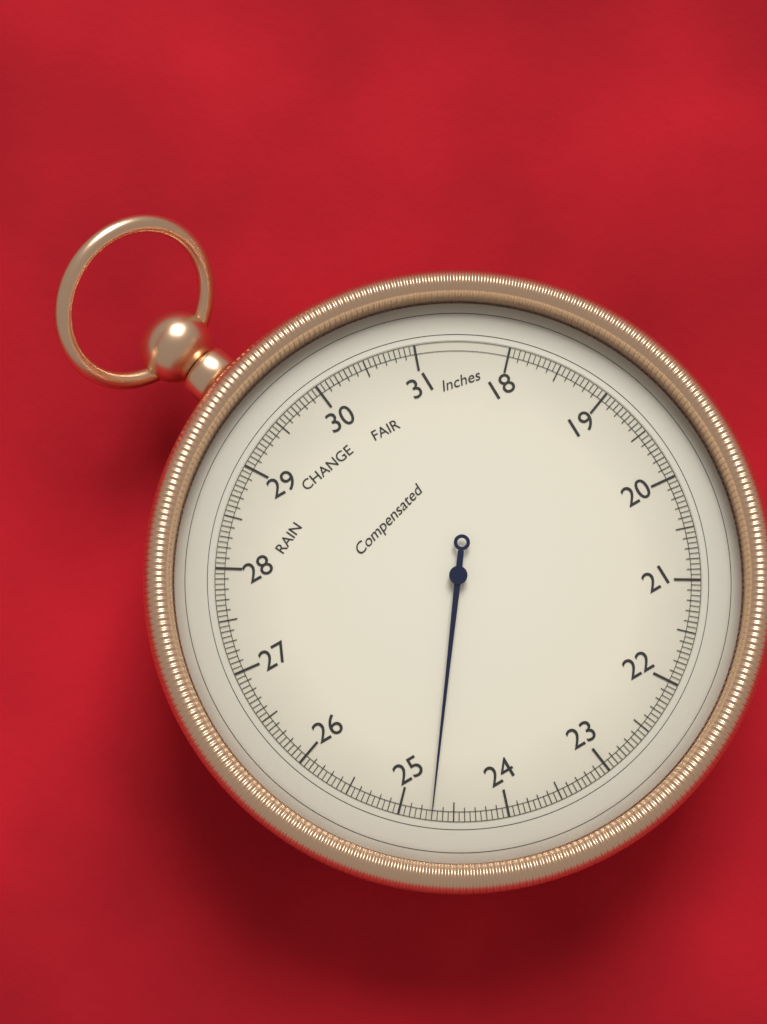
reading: 24.70 inHg
